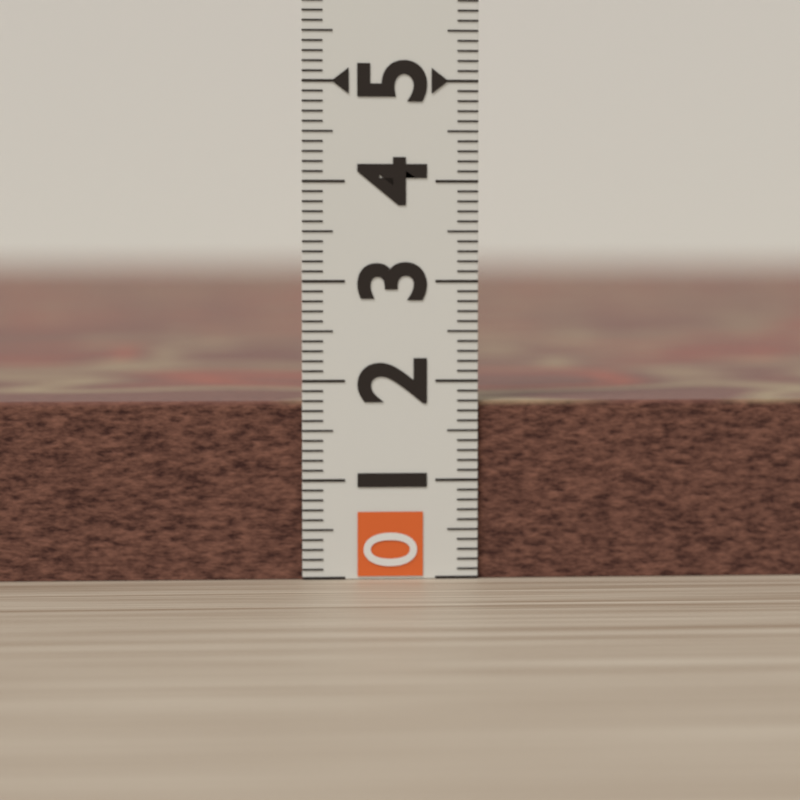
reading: 1.8 (no unit)
